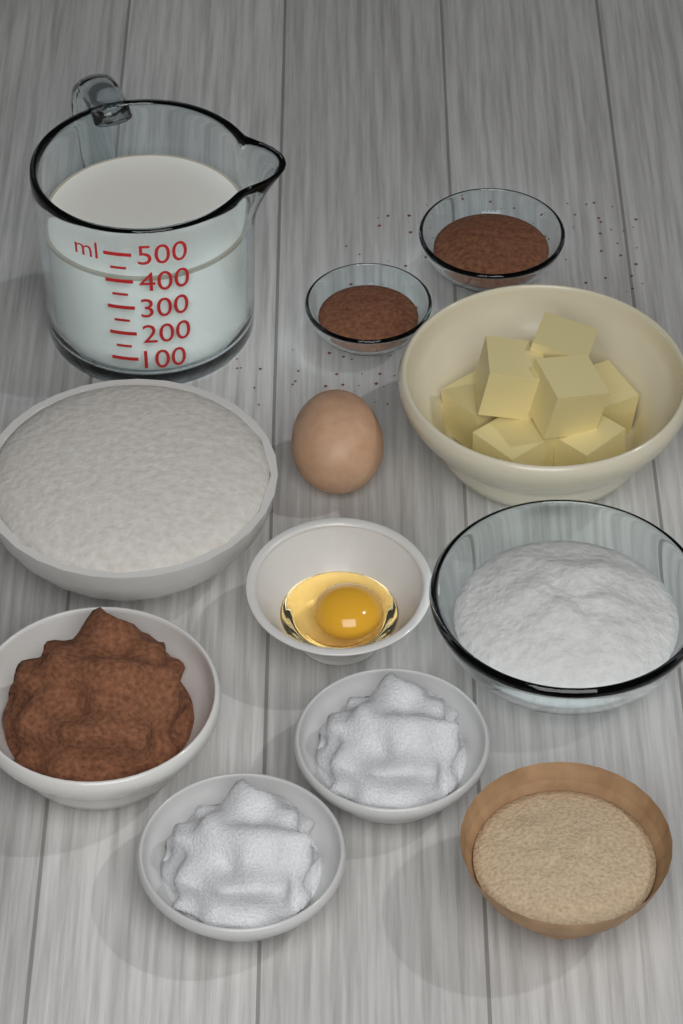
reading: 400 ml
